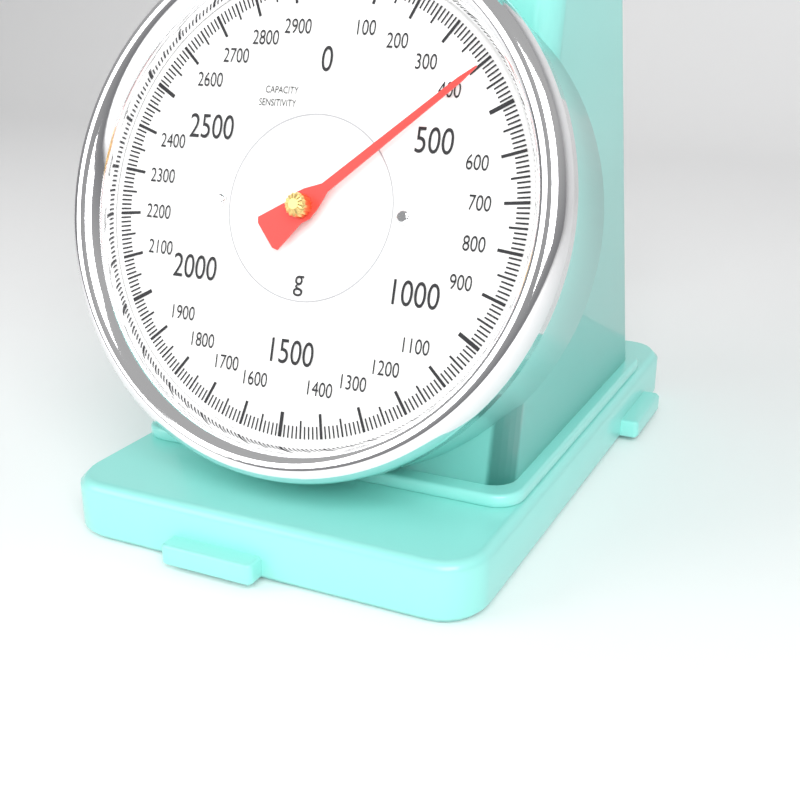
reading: 410 g
